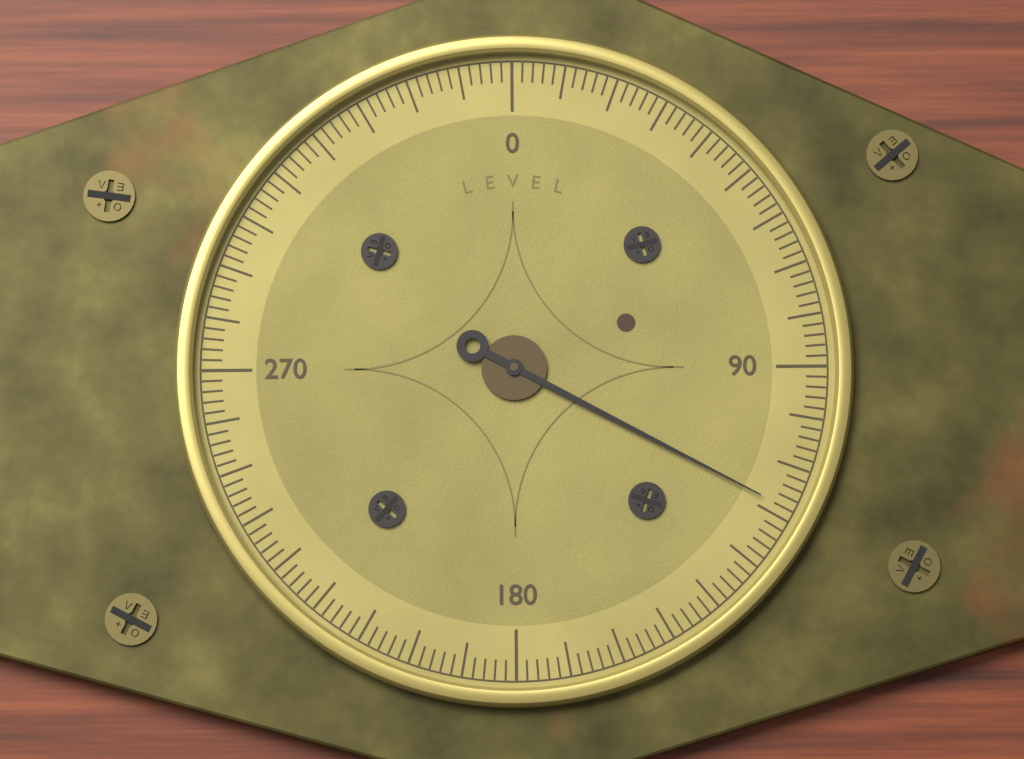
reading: 118 (no unit)
